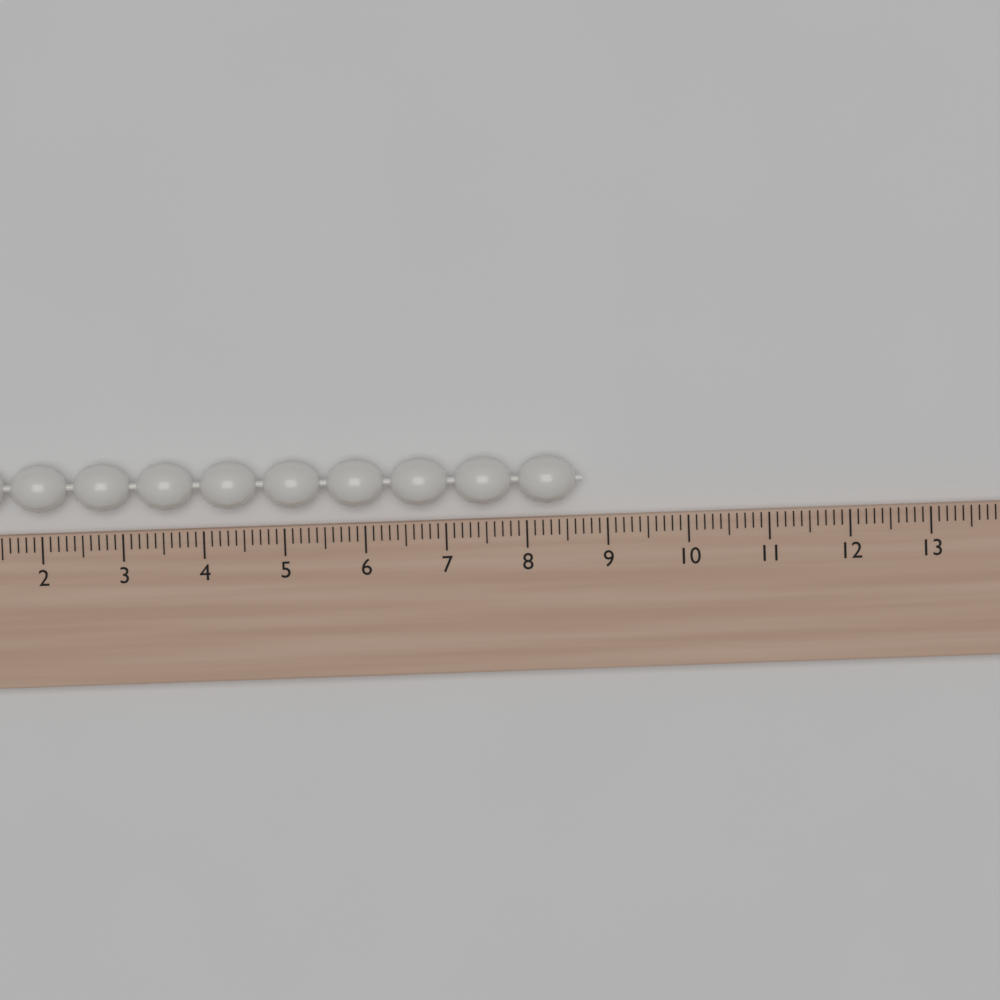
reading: 8.7 (no unit)
